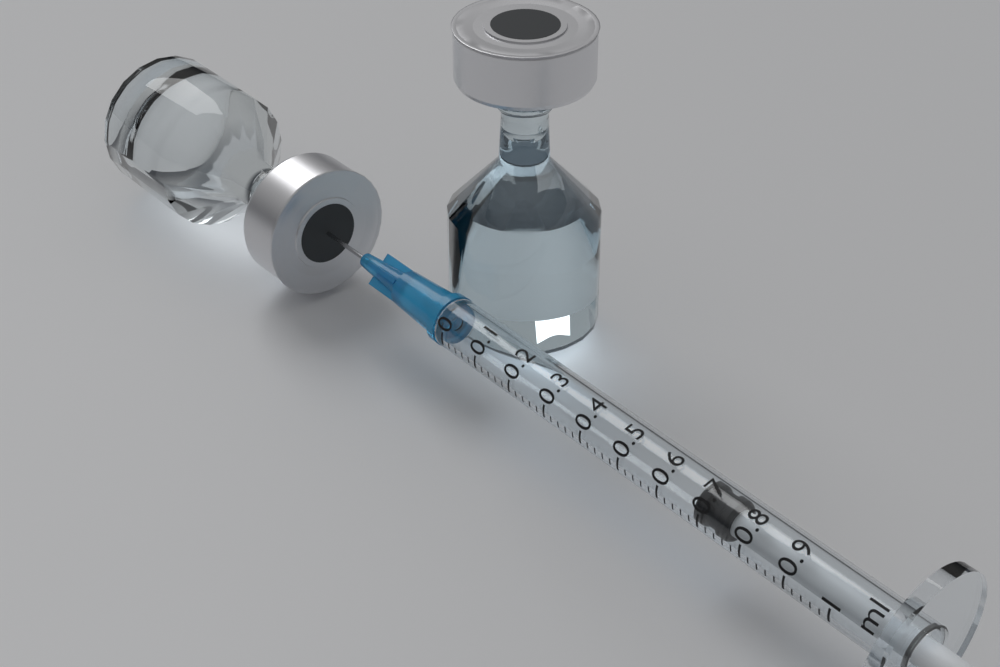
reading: 0.68 ml
